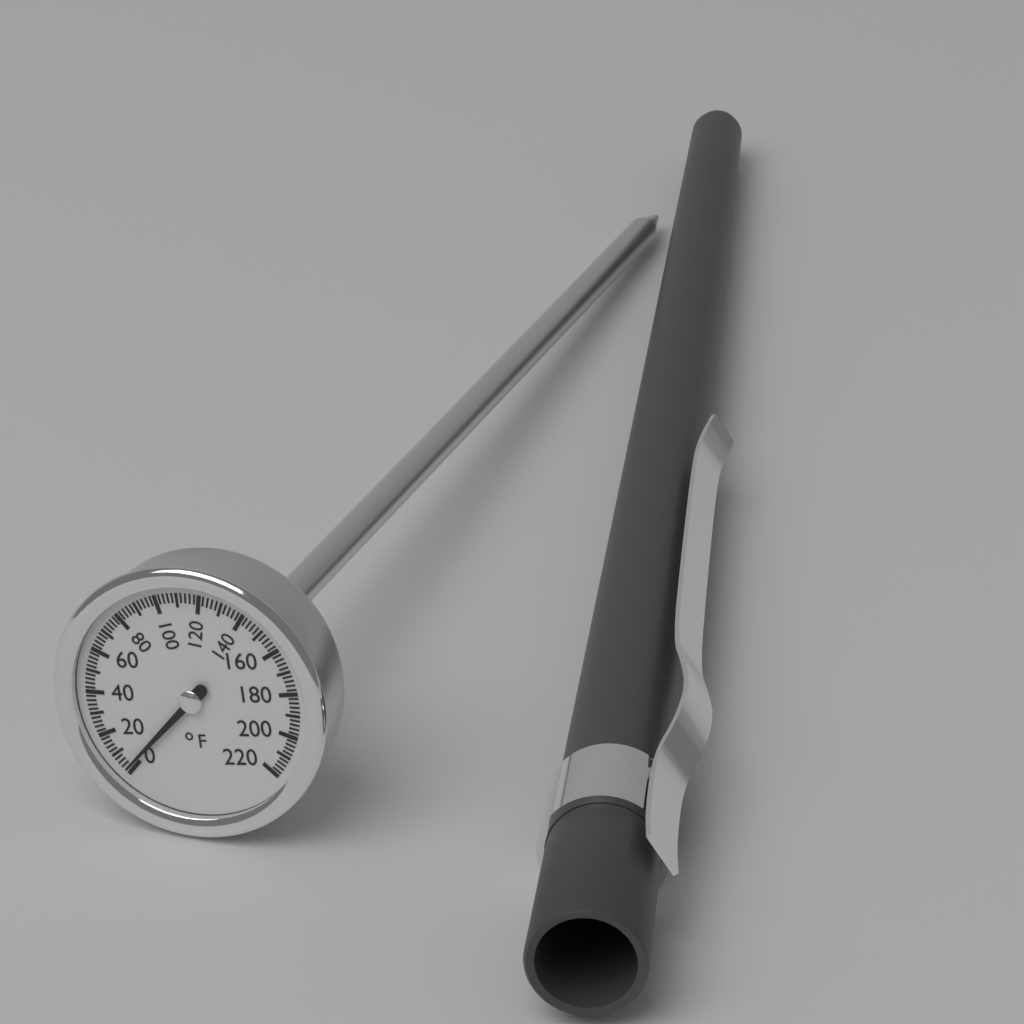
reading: 2 °F
